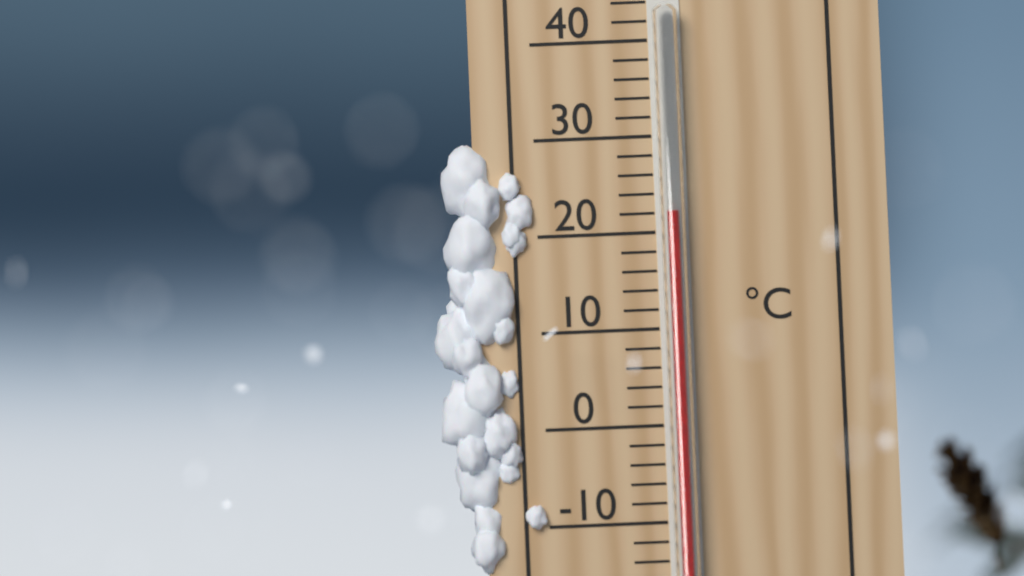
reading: 22 °C
